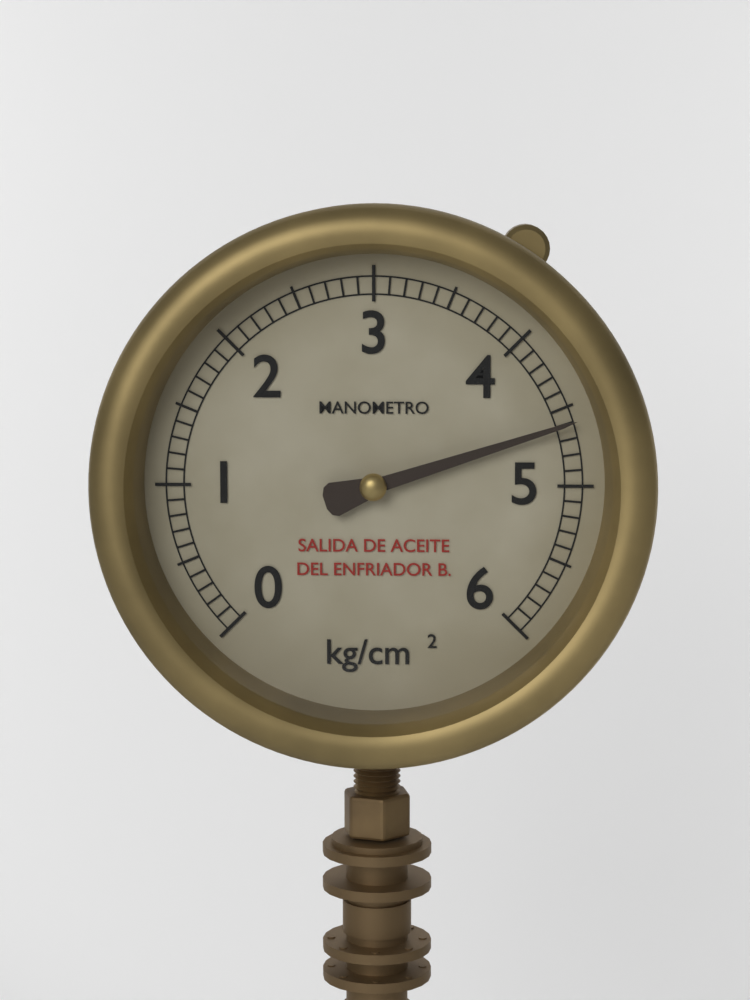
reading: 4.6 kg/cm²
